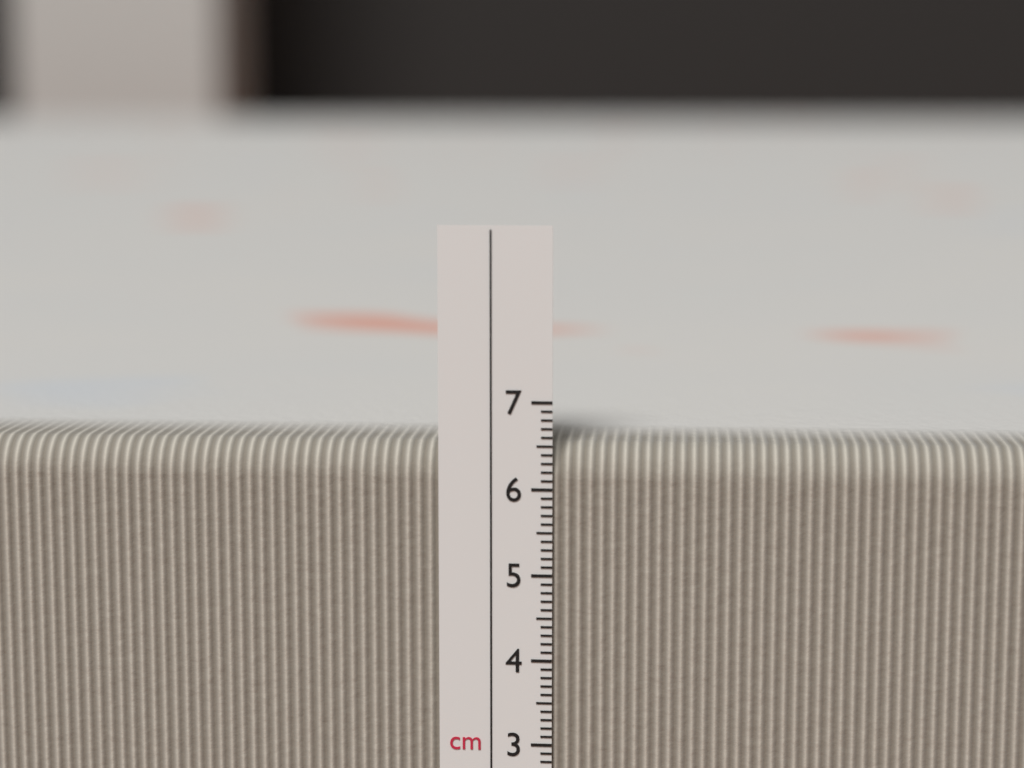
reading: 6.5 cm
